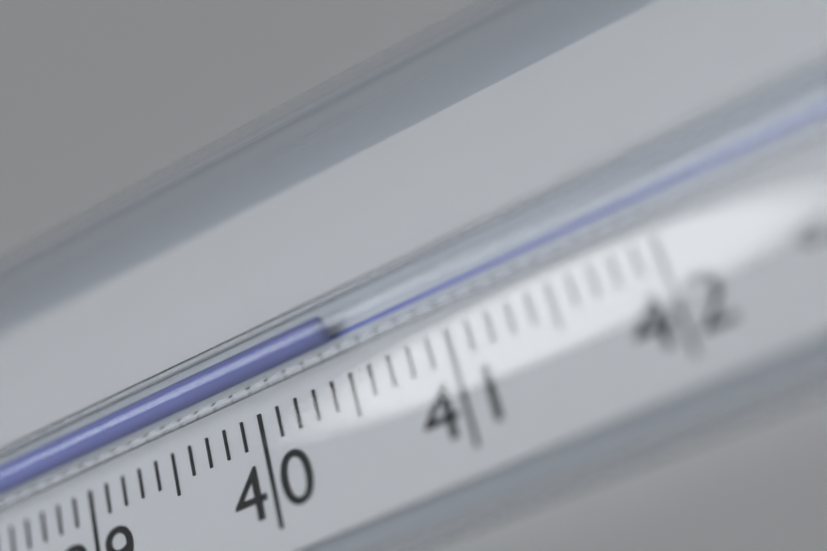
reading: 40.5 °C
